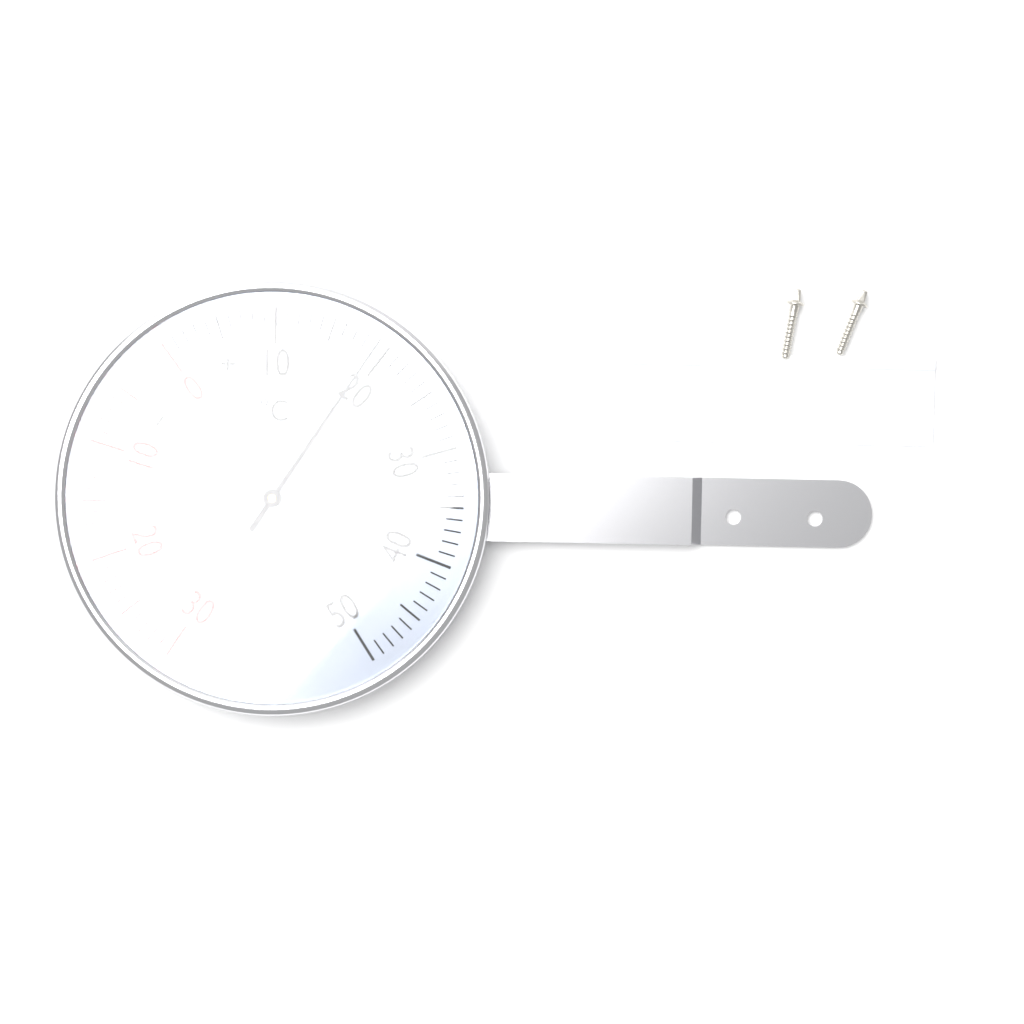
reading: 19 °C
